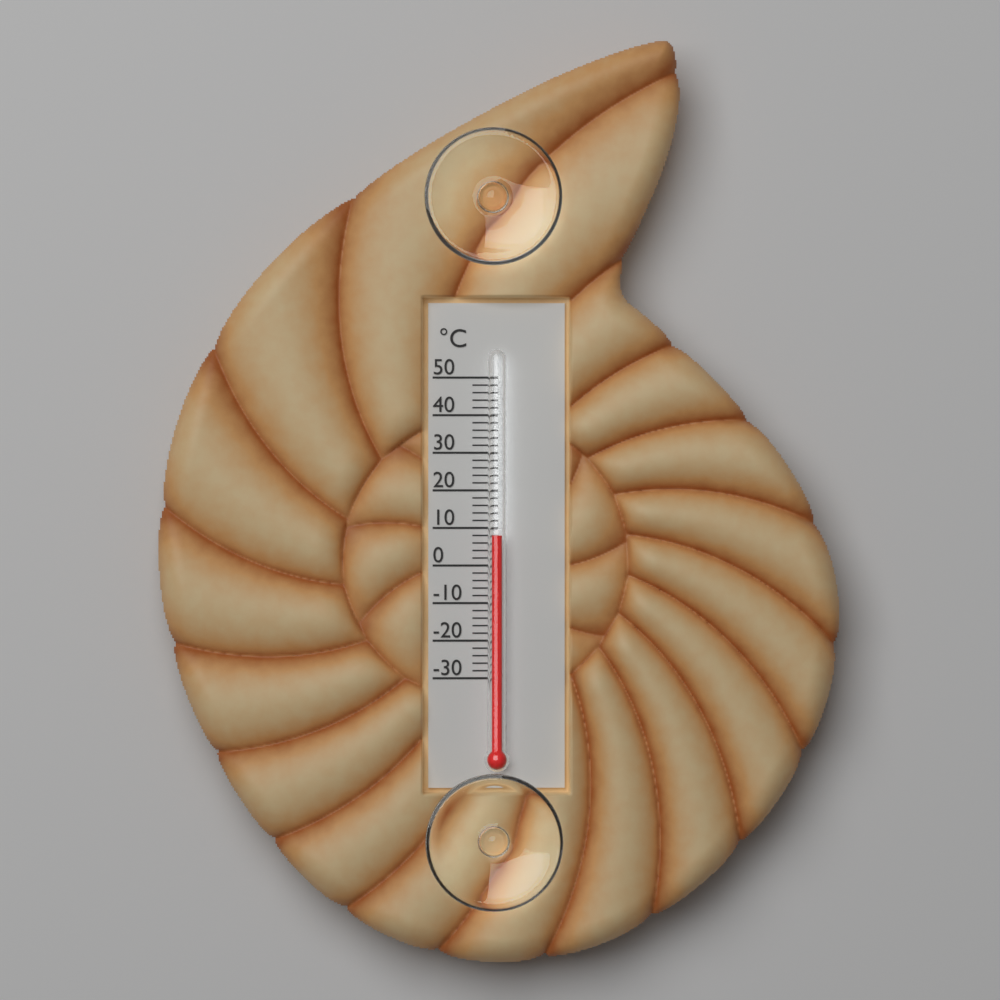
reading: 8 °C
